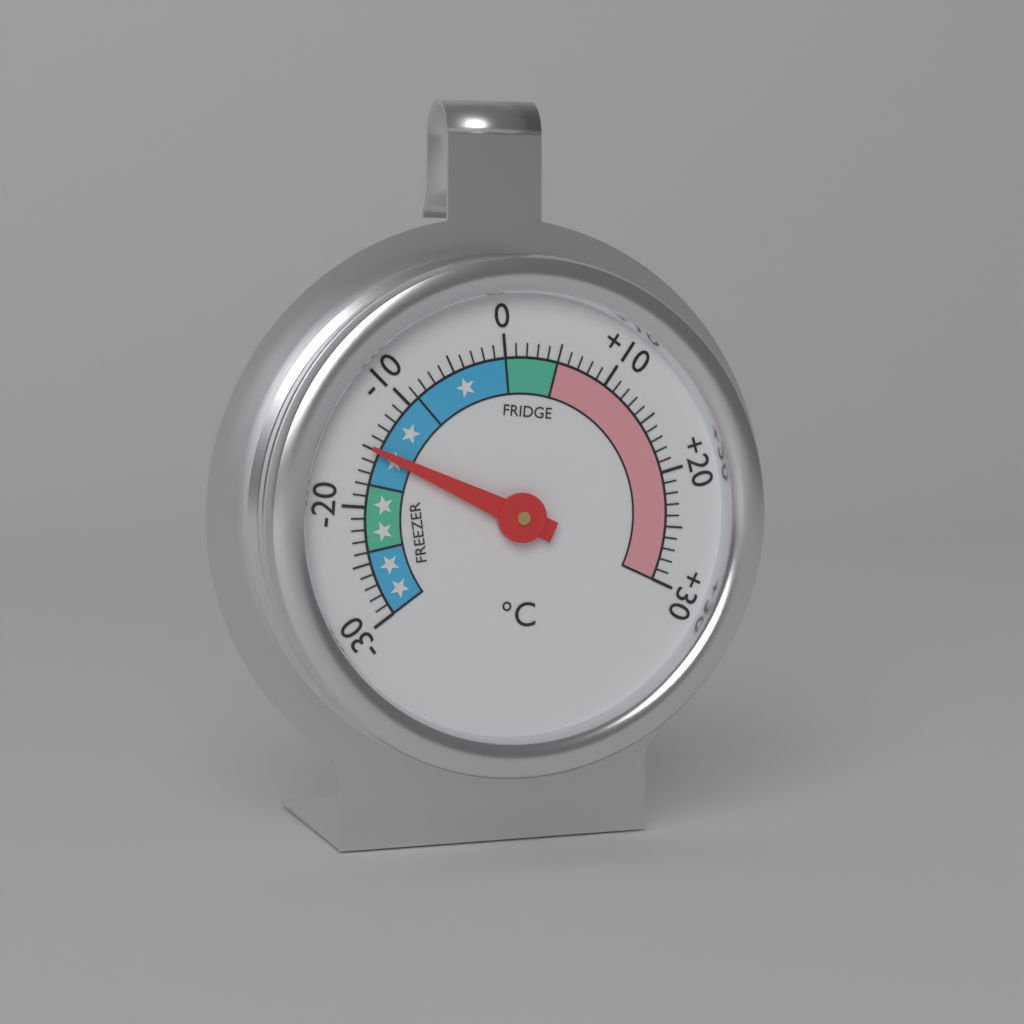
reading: -15 °C
